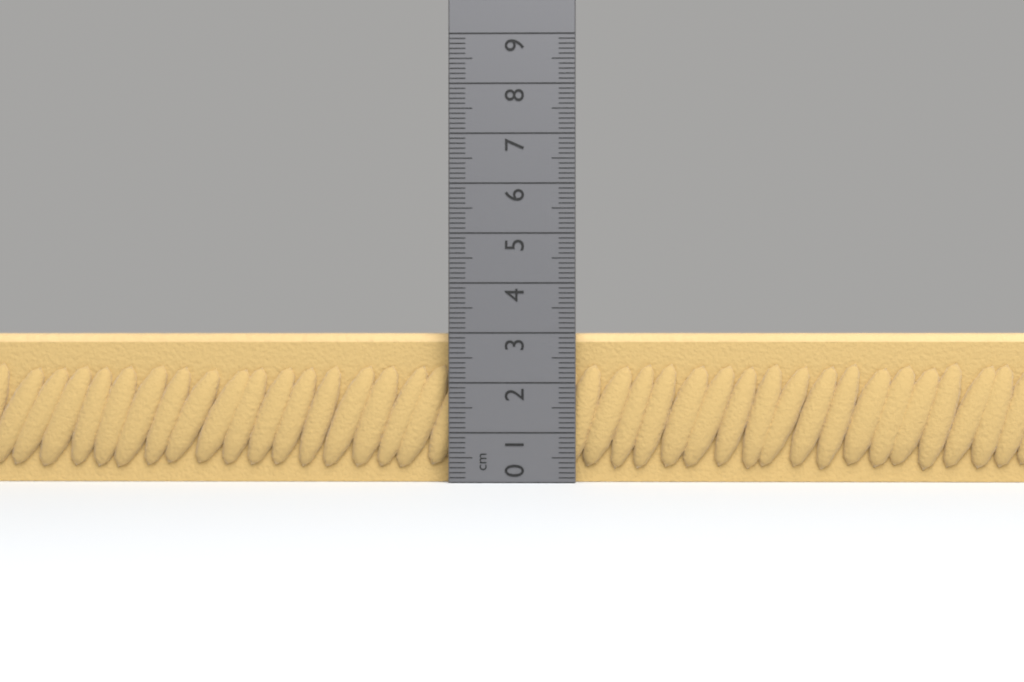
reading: 3.0 cm
